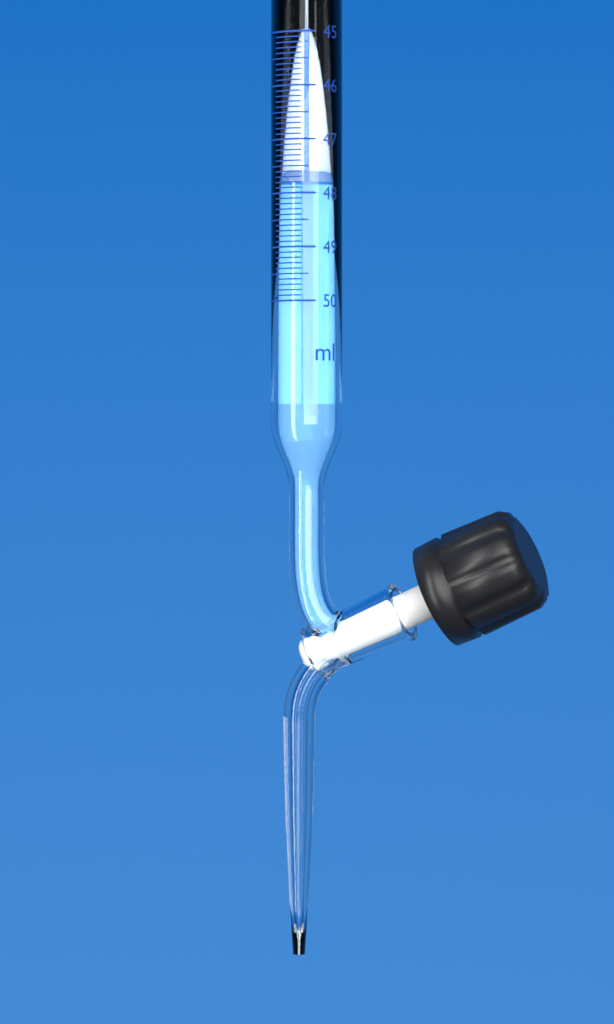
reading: 47.8 ml
